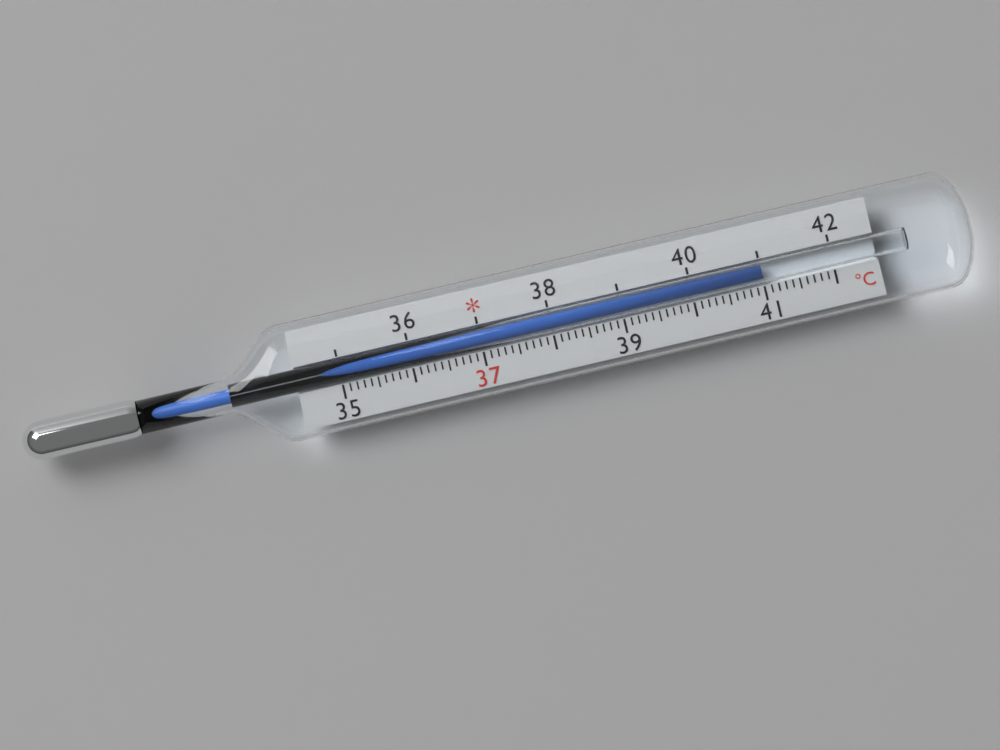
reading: 41.0 °C
